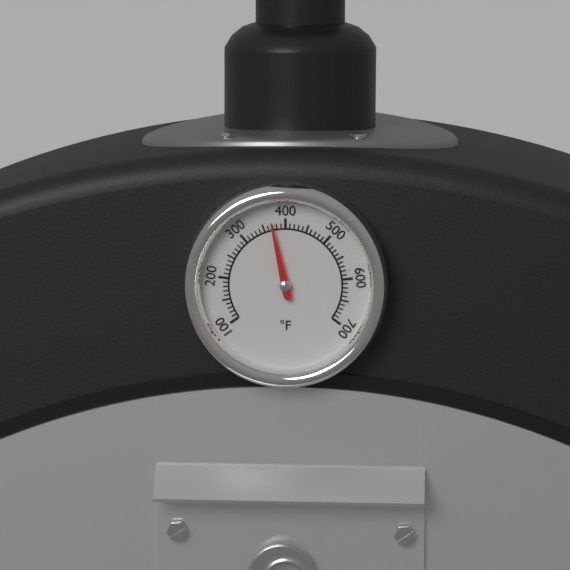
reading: 370 °F
